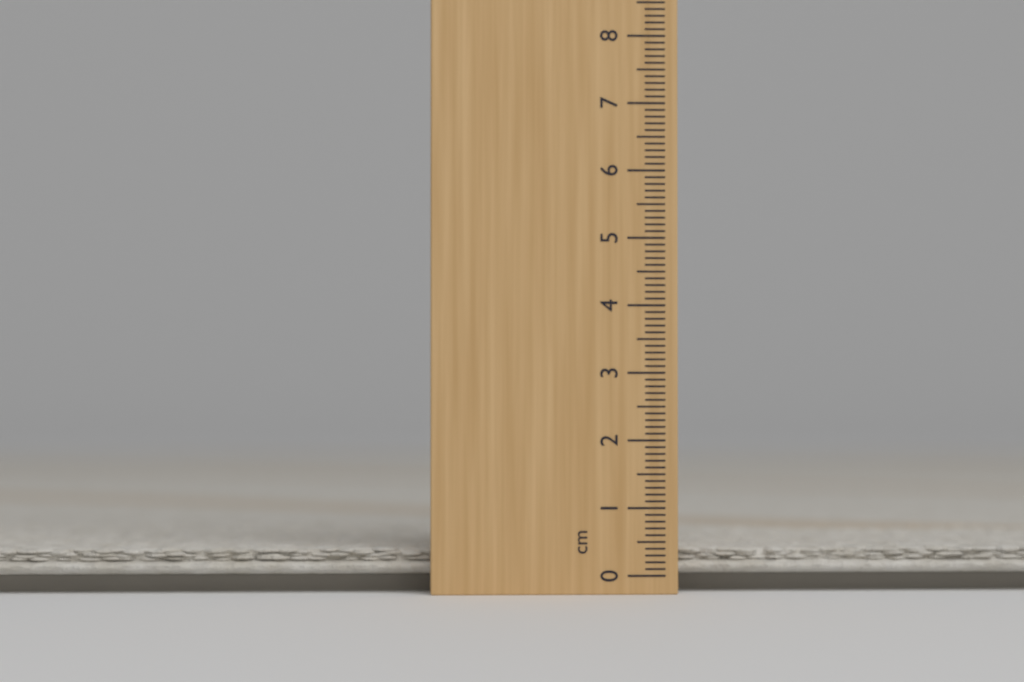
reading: 0.4 cm
